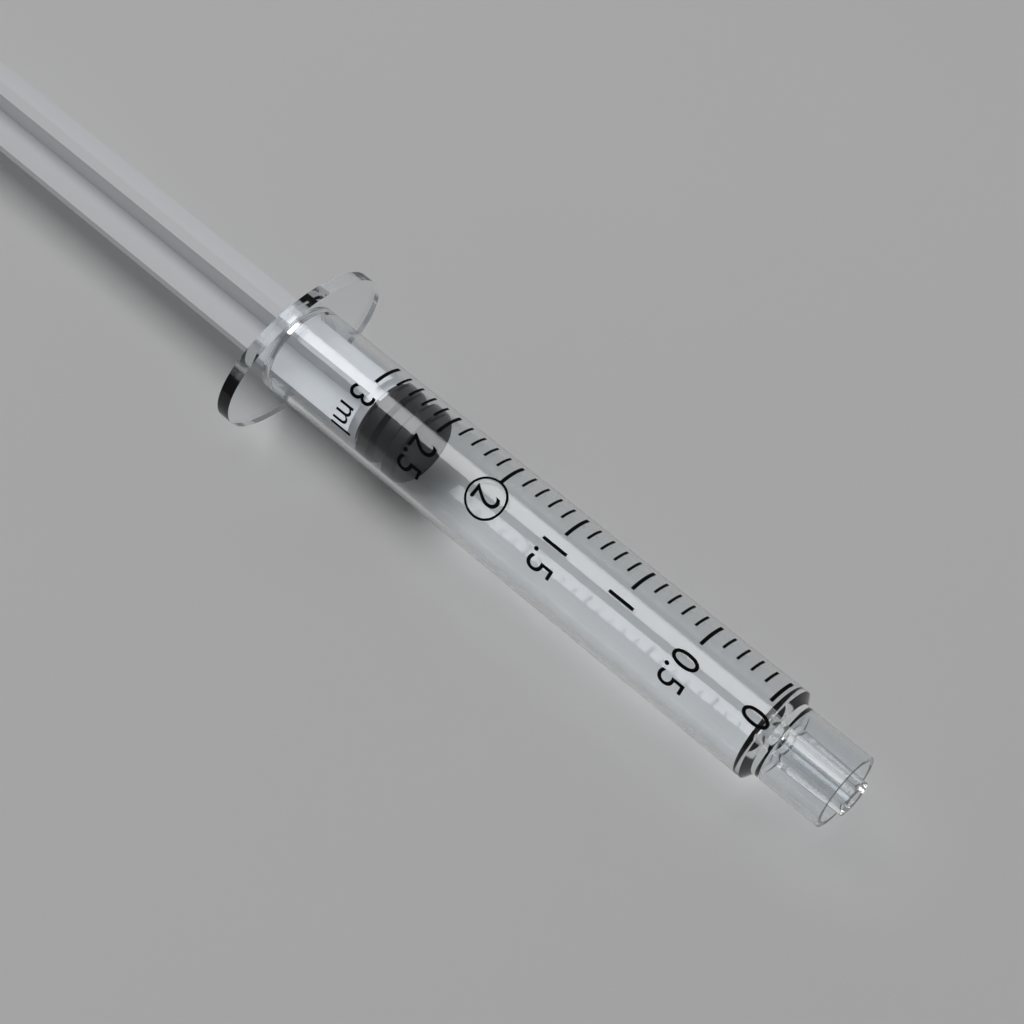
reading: 2.6 ml
